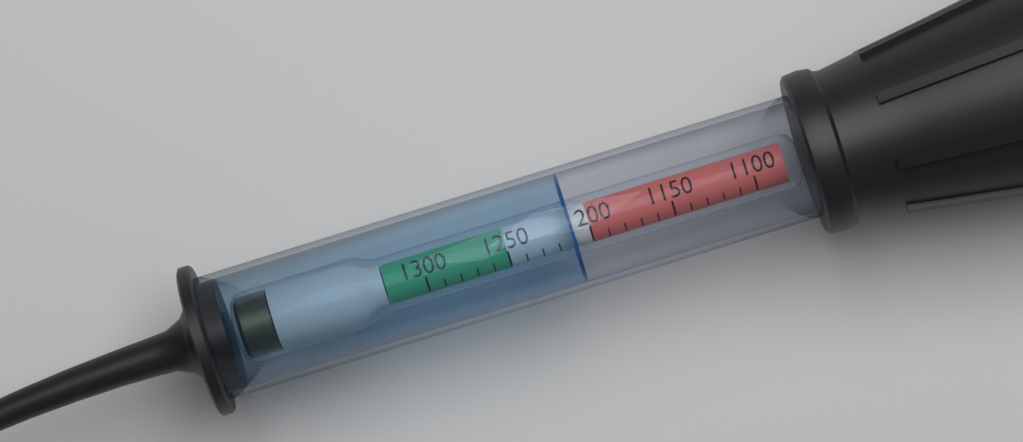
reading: 1210 (no unit)
